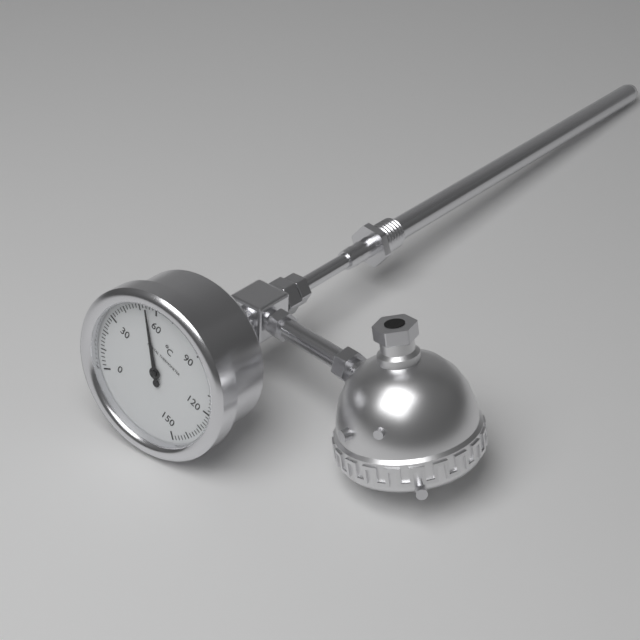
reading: 54 °C
